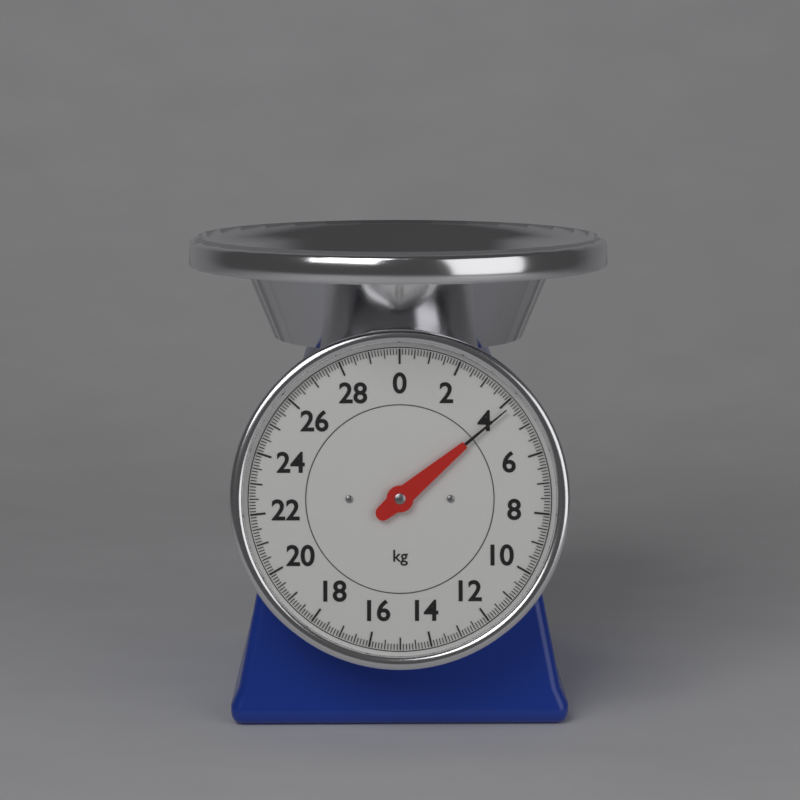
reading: 4.2 kg
